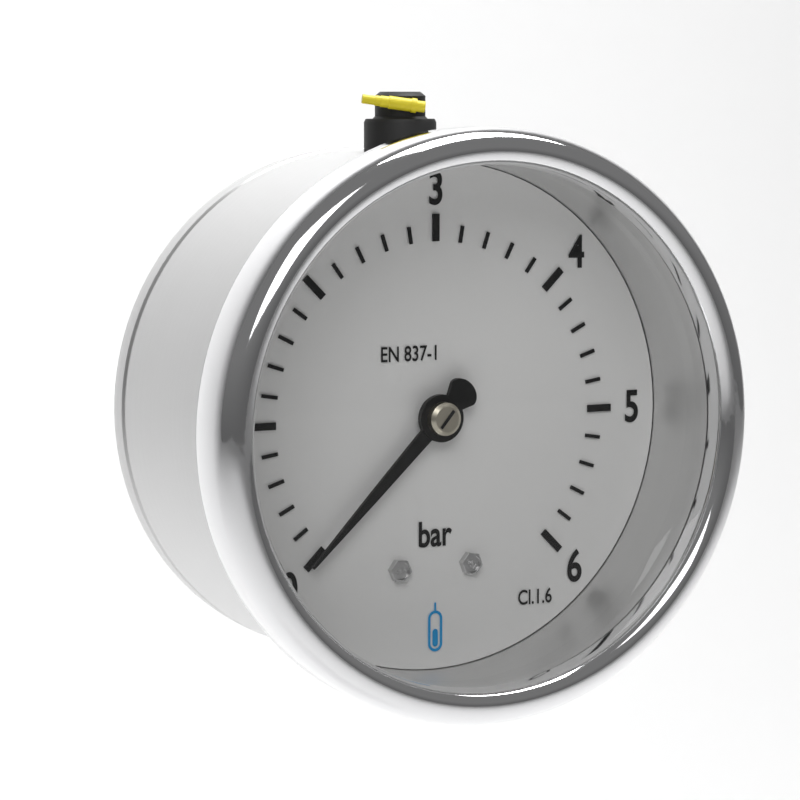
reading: 0.0 bar
